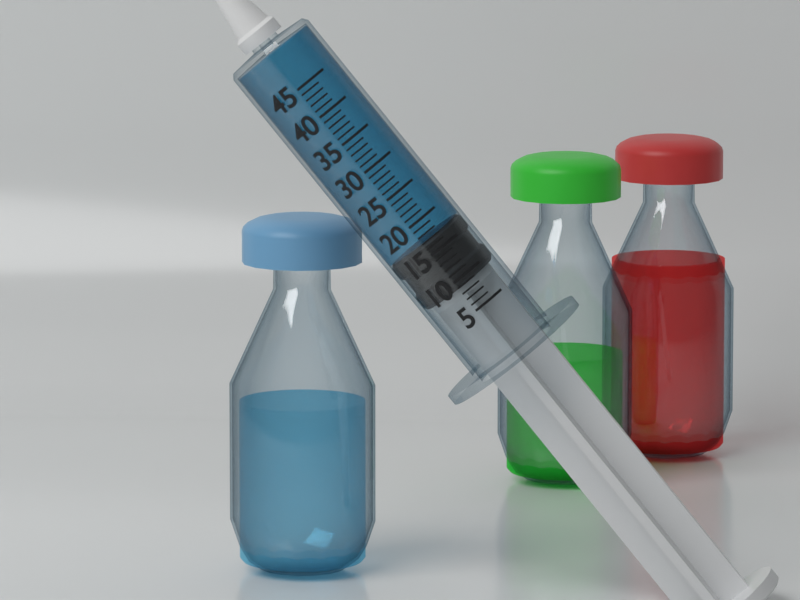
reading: 17 (no unit)
